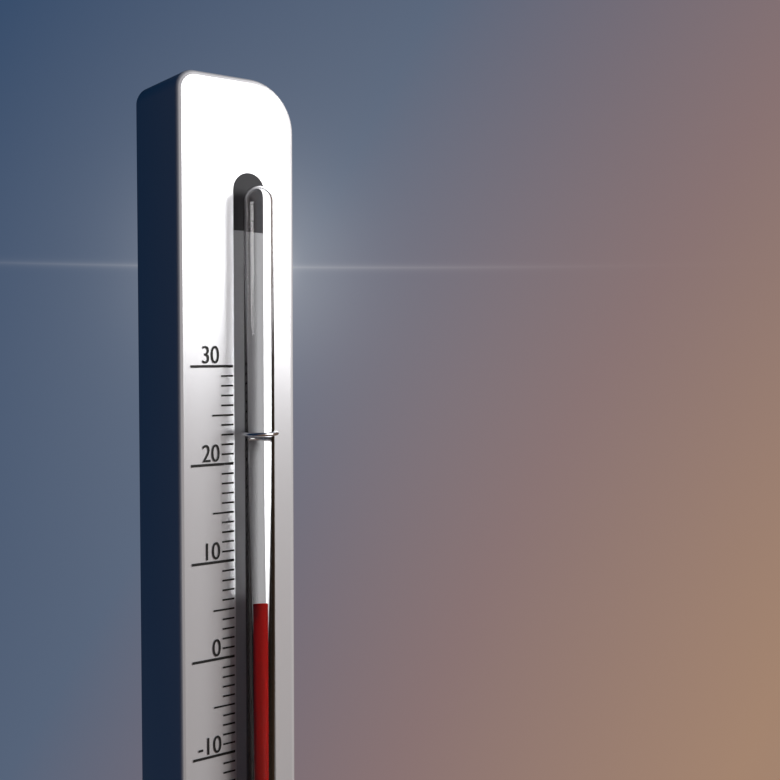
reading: 6 (no unit)
